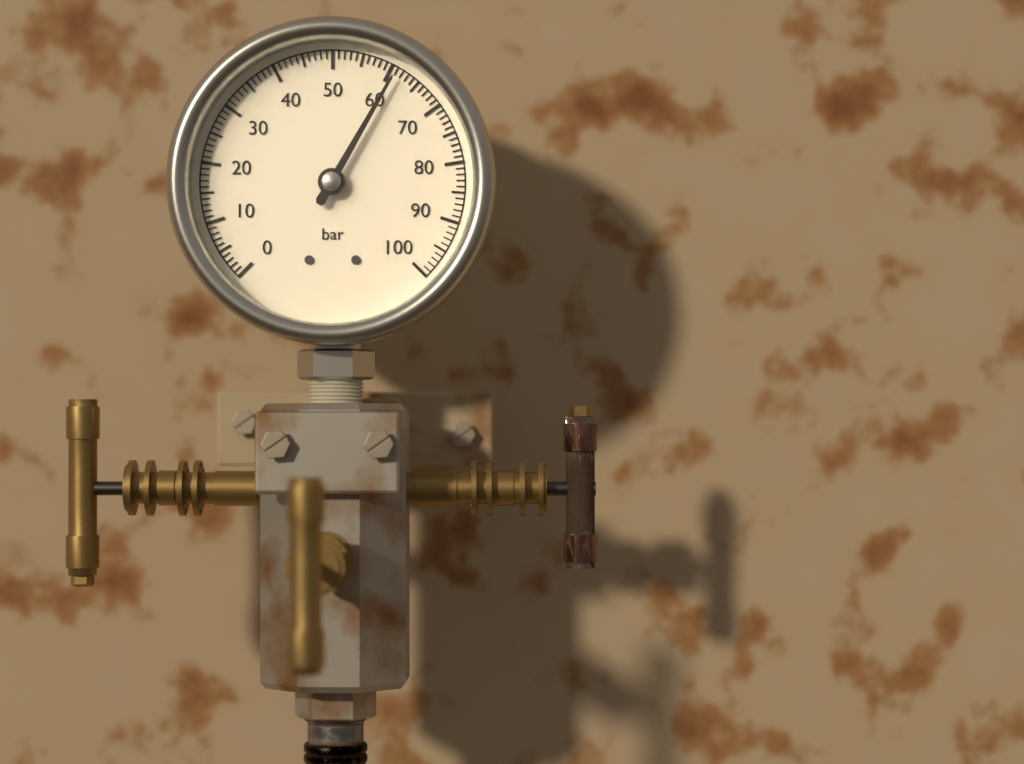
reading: 61 bar
